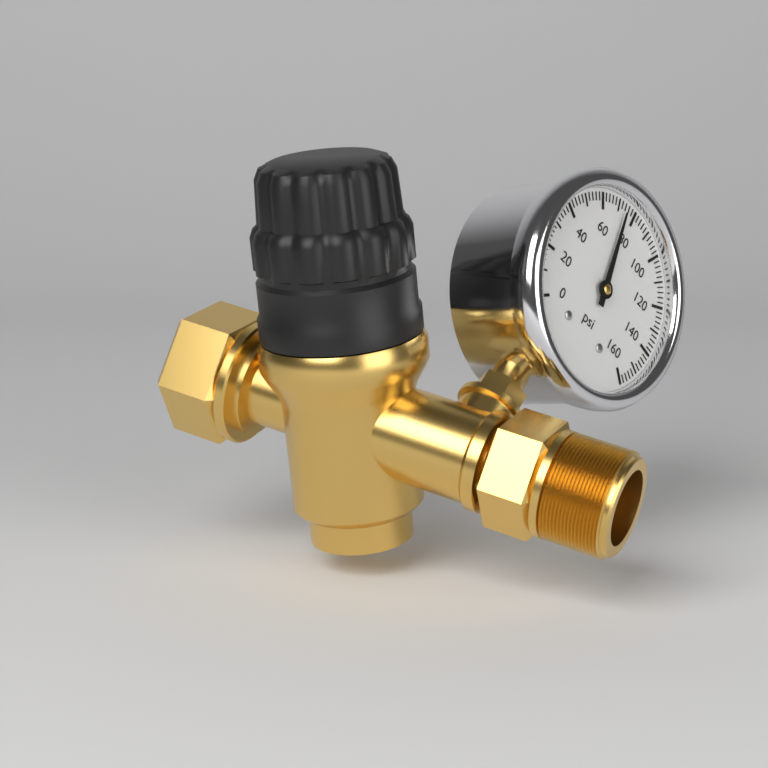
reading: 74 psi
